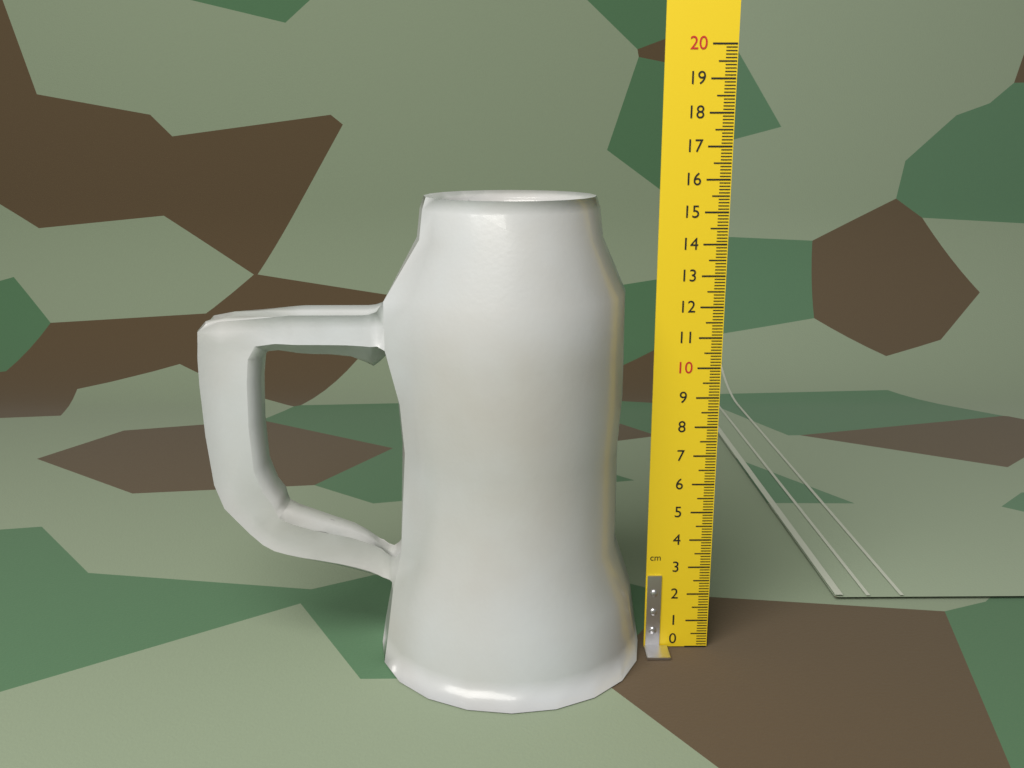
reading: 15.5 cm
